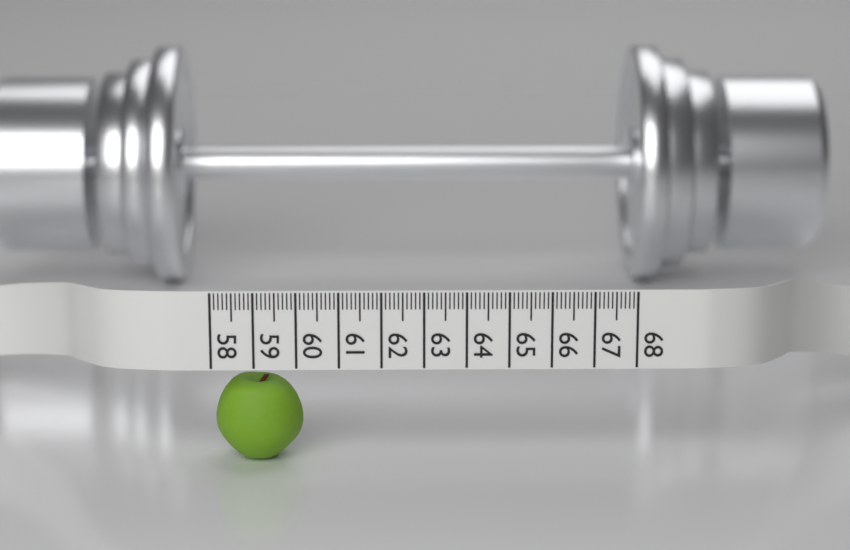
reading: 60.1 (no unit)
